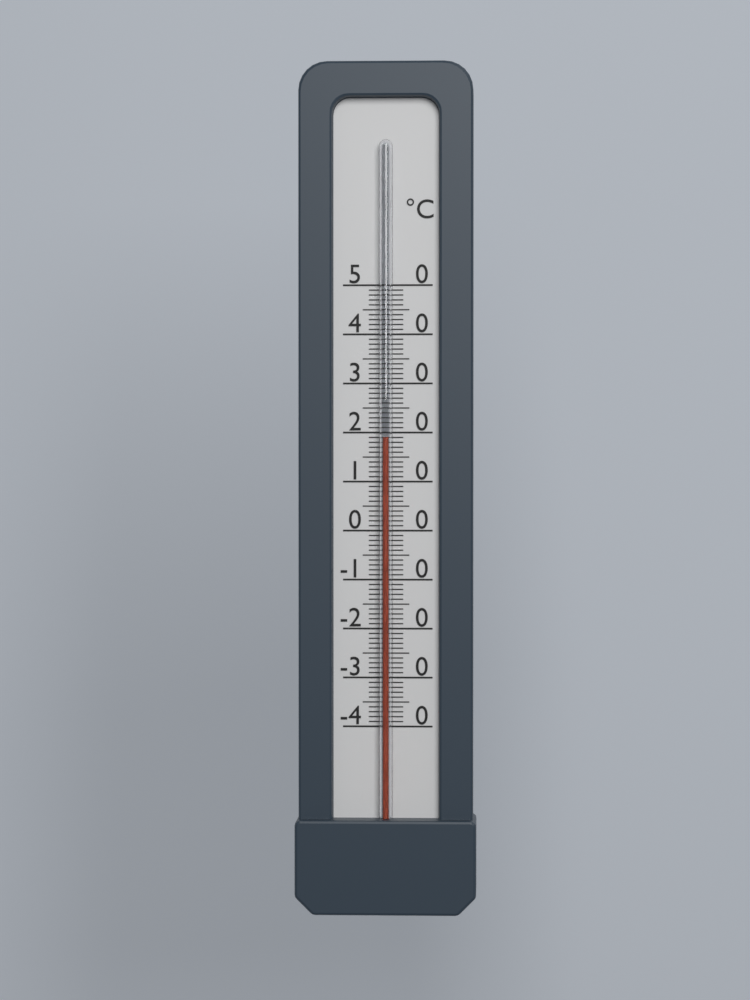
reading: 19 °C
